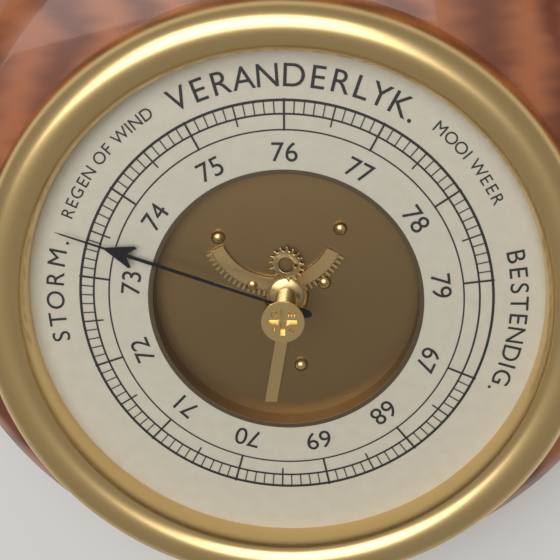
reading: 73.4 (no unit)
